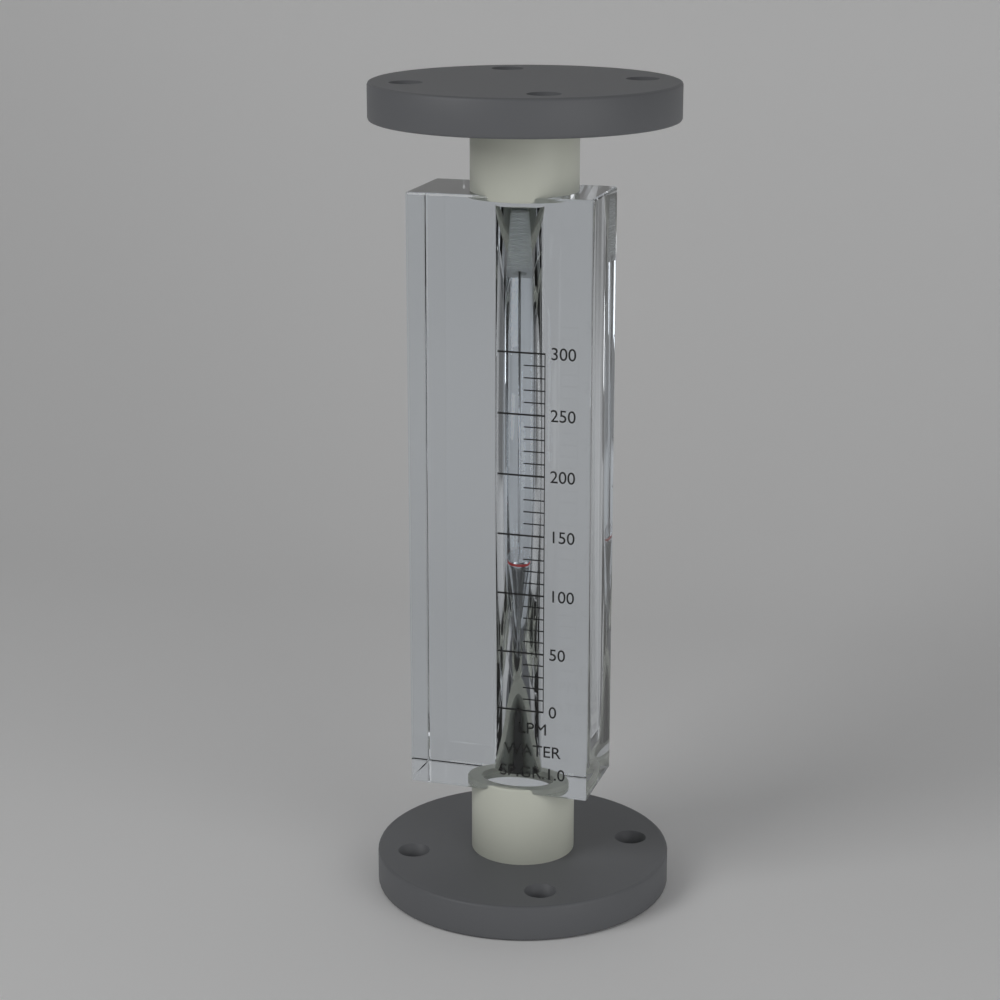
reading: 120 LPM
